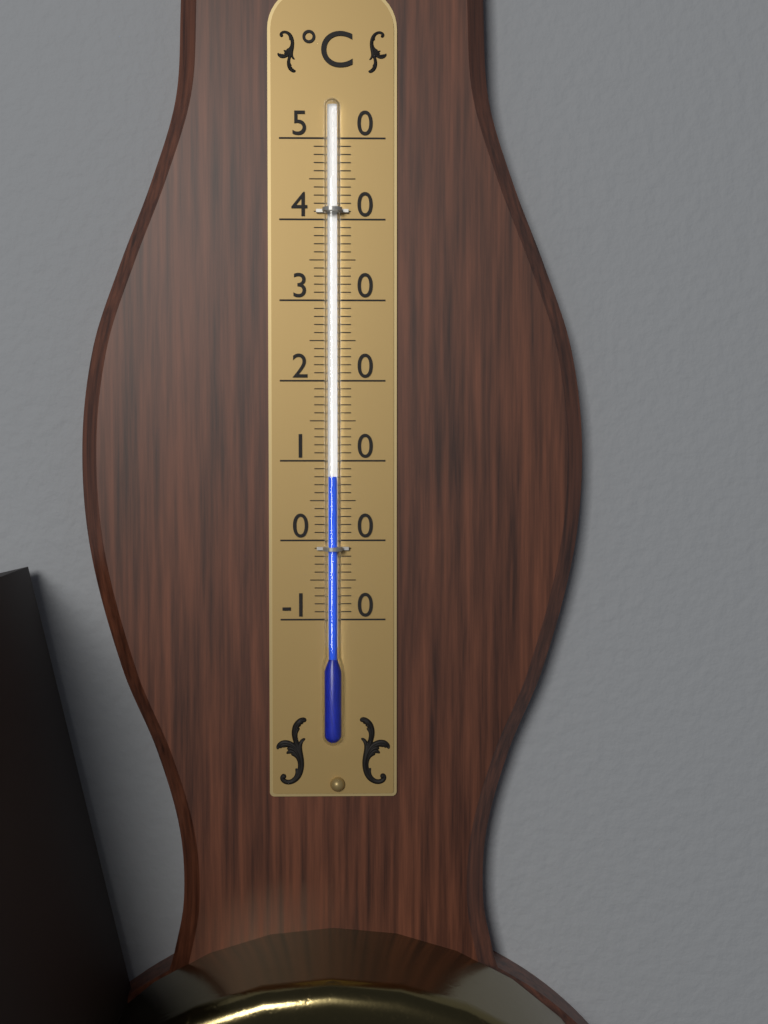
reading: 8 °C
